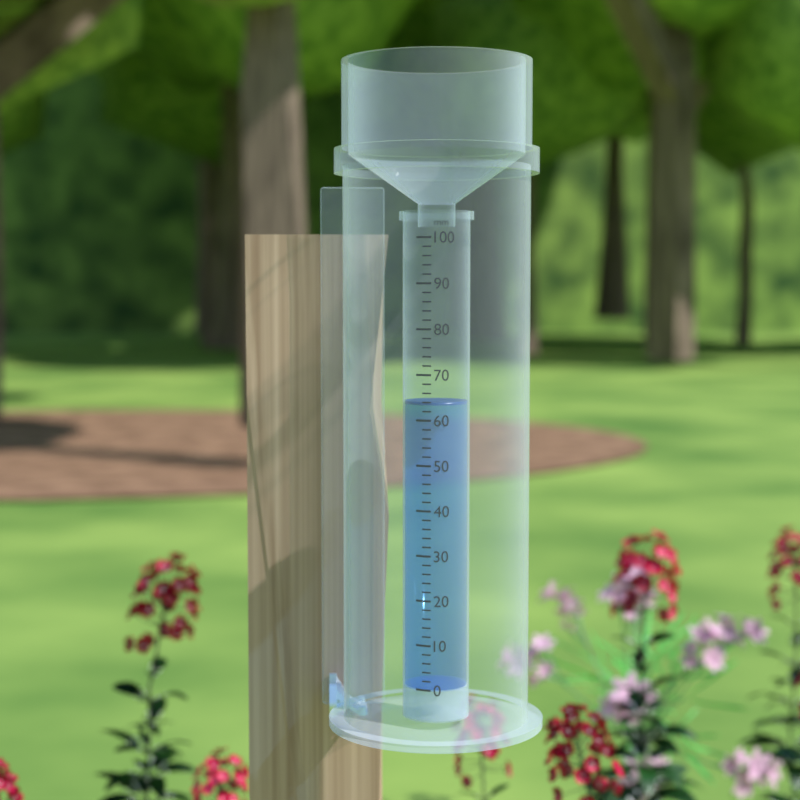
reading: 64 mm
